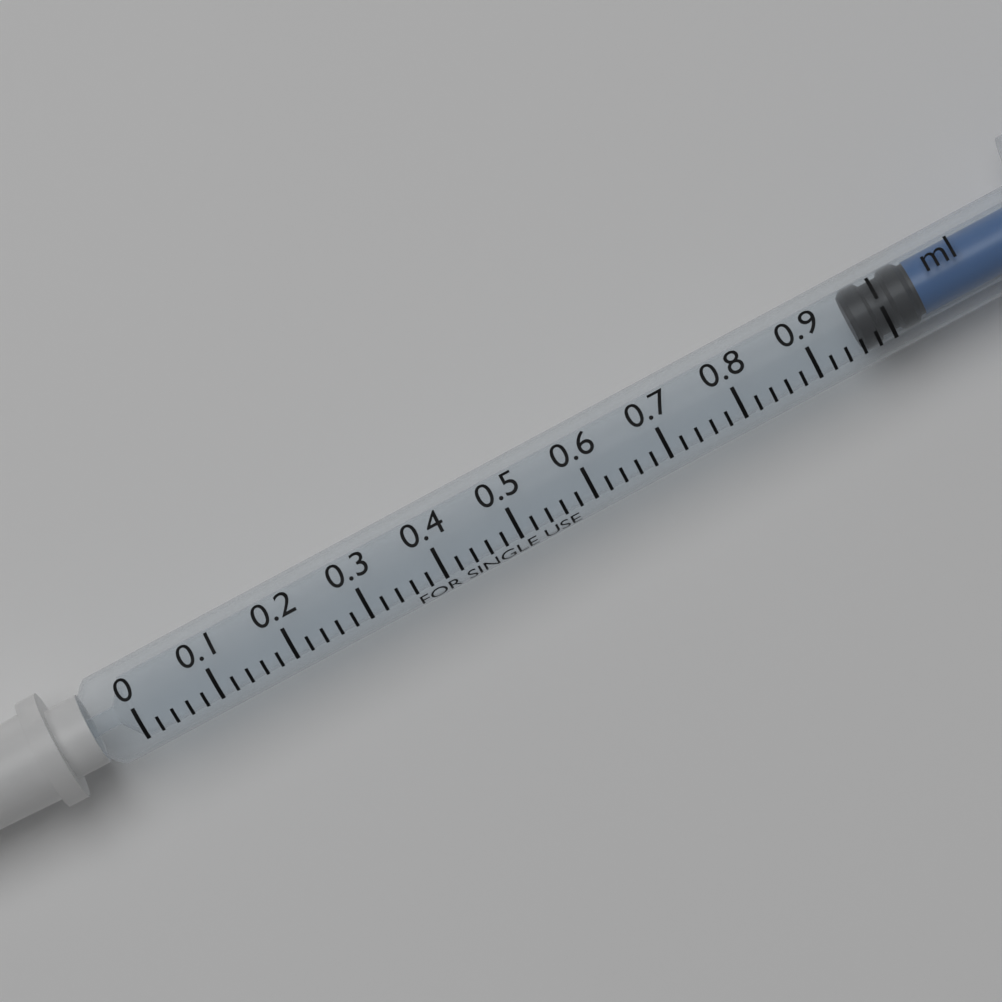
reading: 0.96 ml
